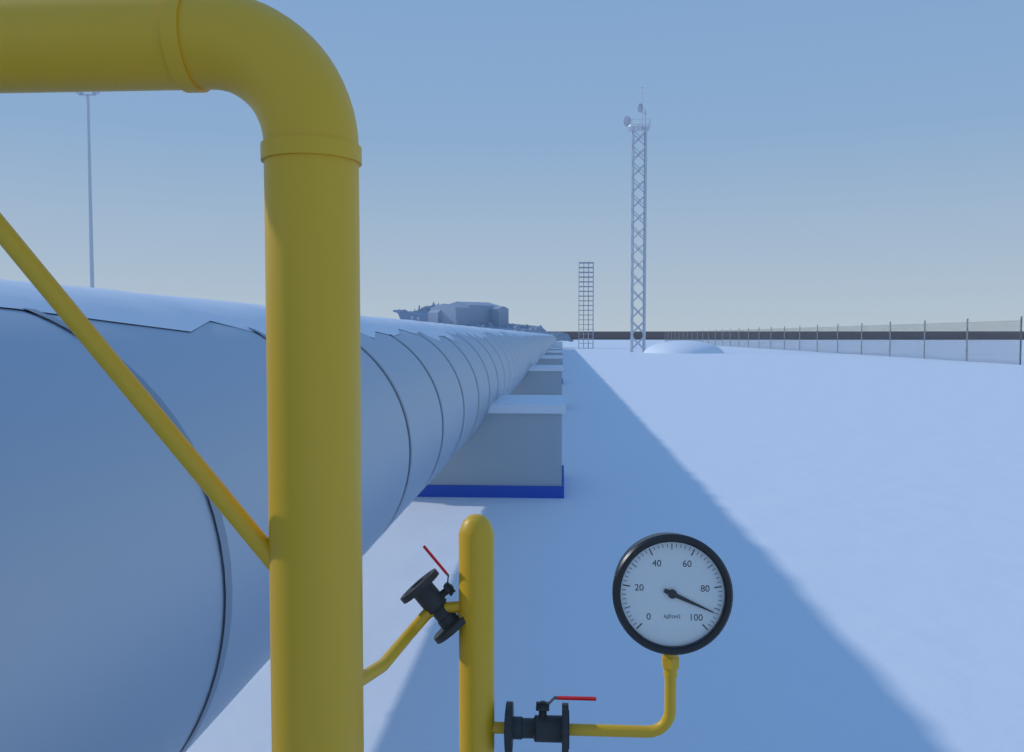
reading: 92 kgf/cm2
